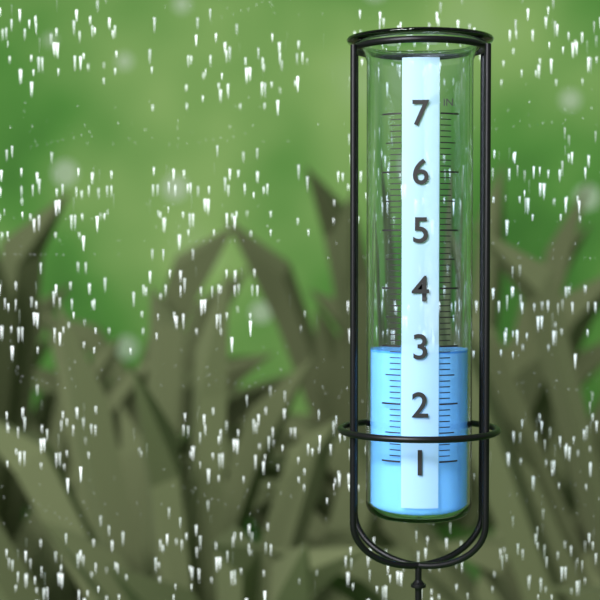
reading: 2.9 in
